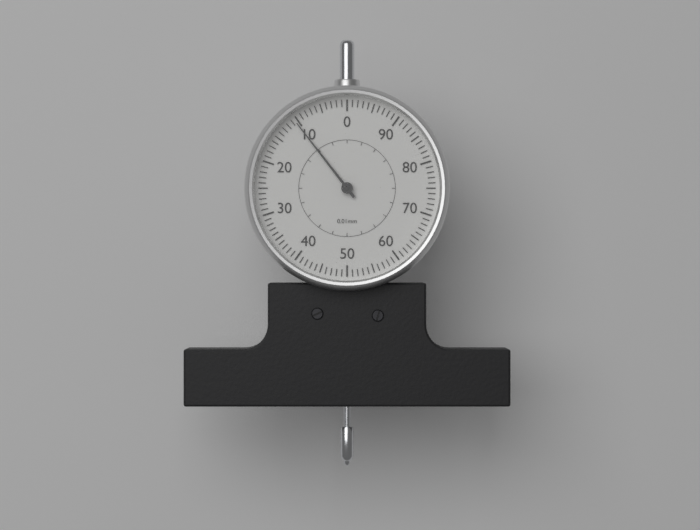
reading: 0.105 mm
